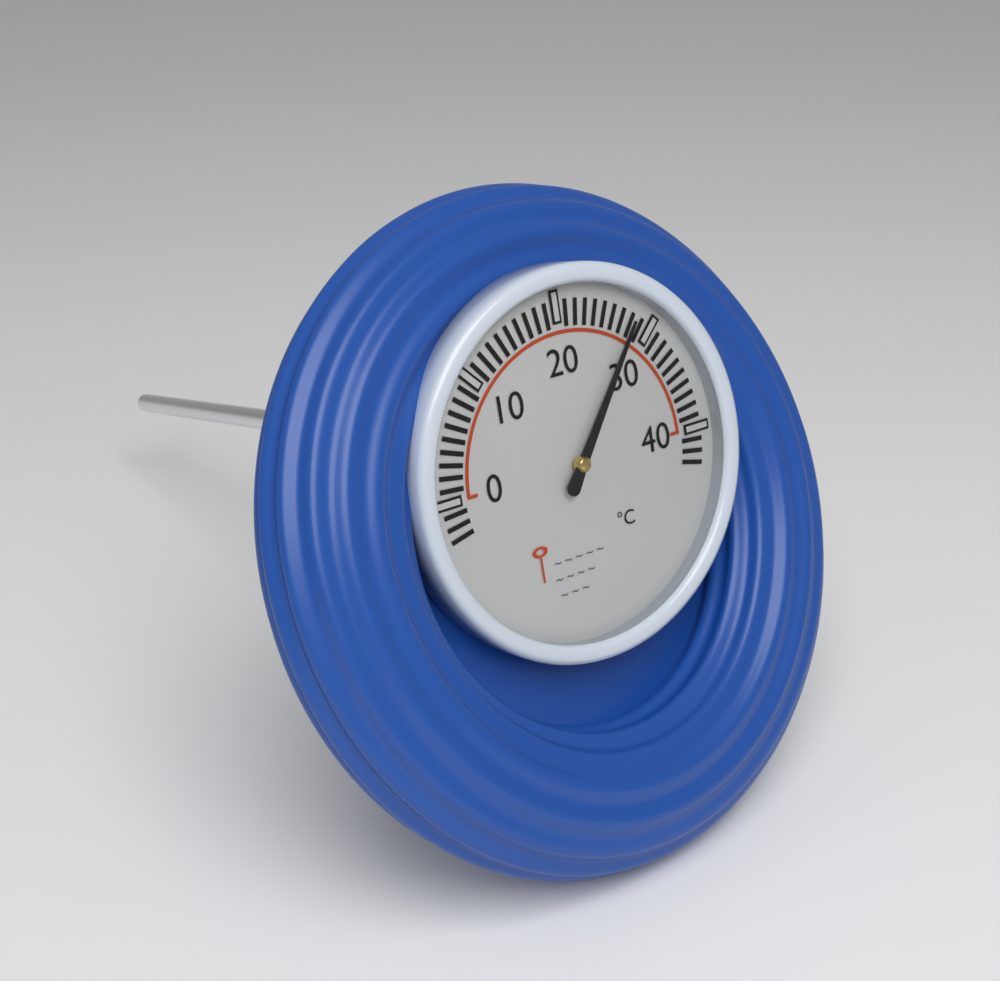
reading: 28 °C
